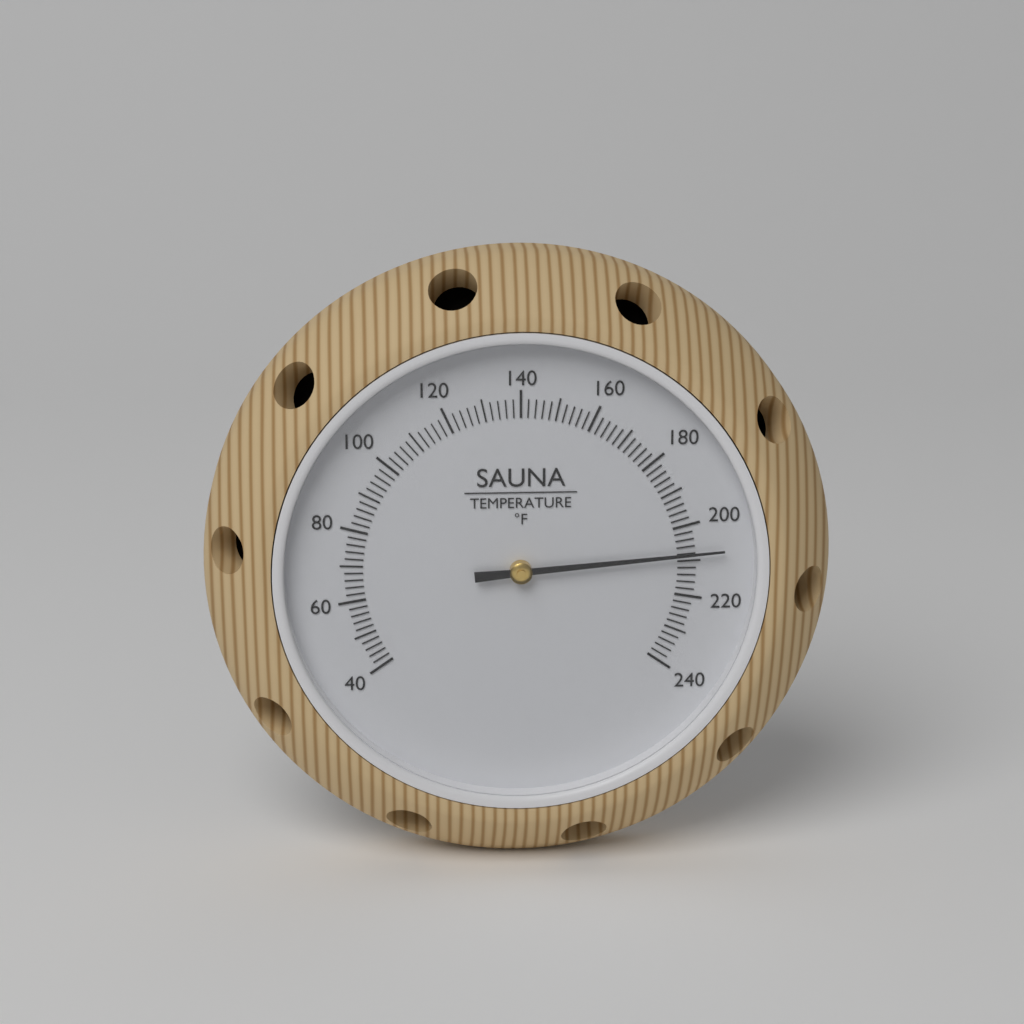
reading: 208 °F
